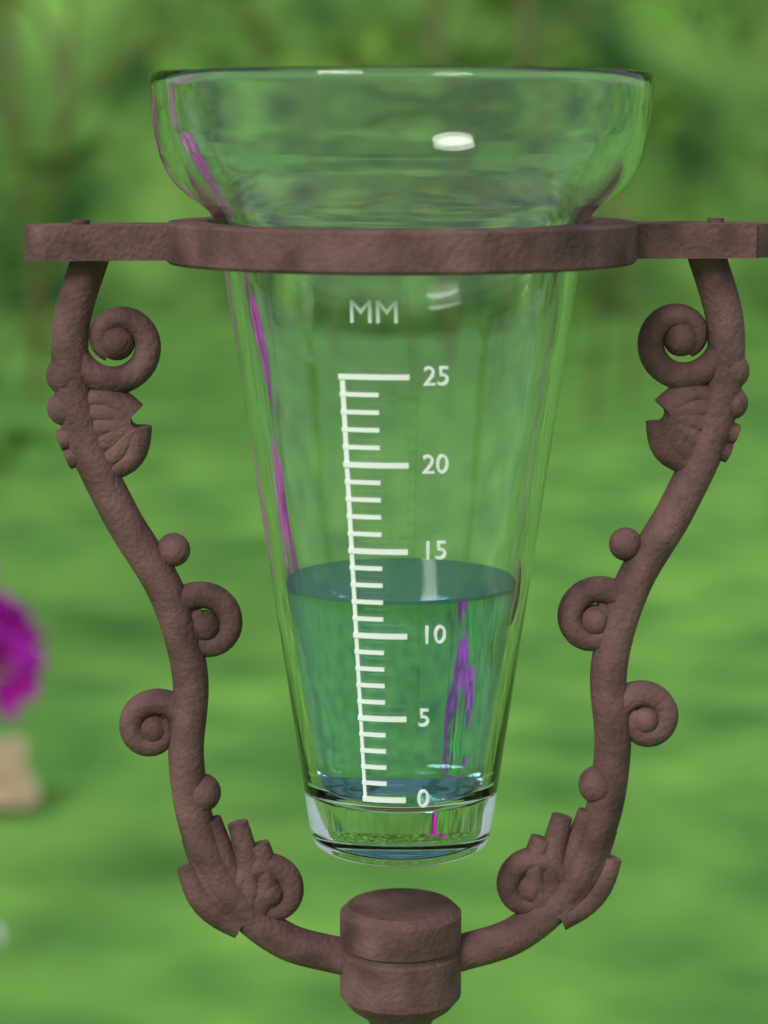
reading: 12 mm
